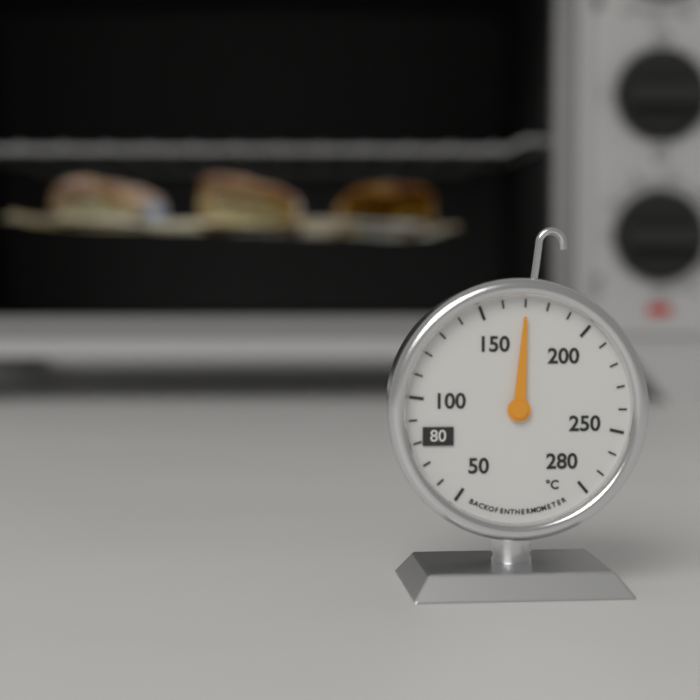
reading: 170 °C
